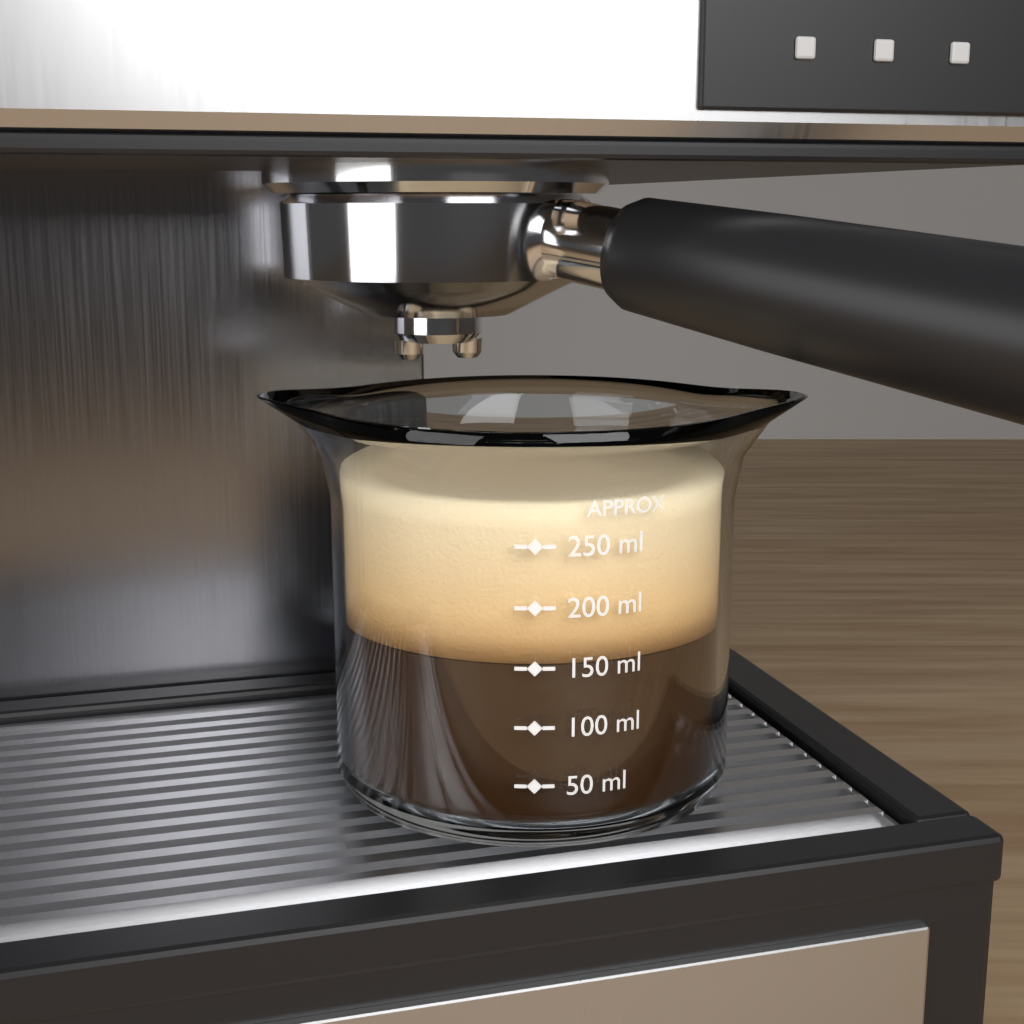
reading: 150 ml
